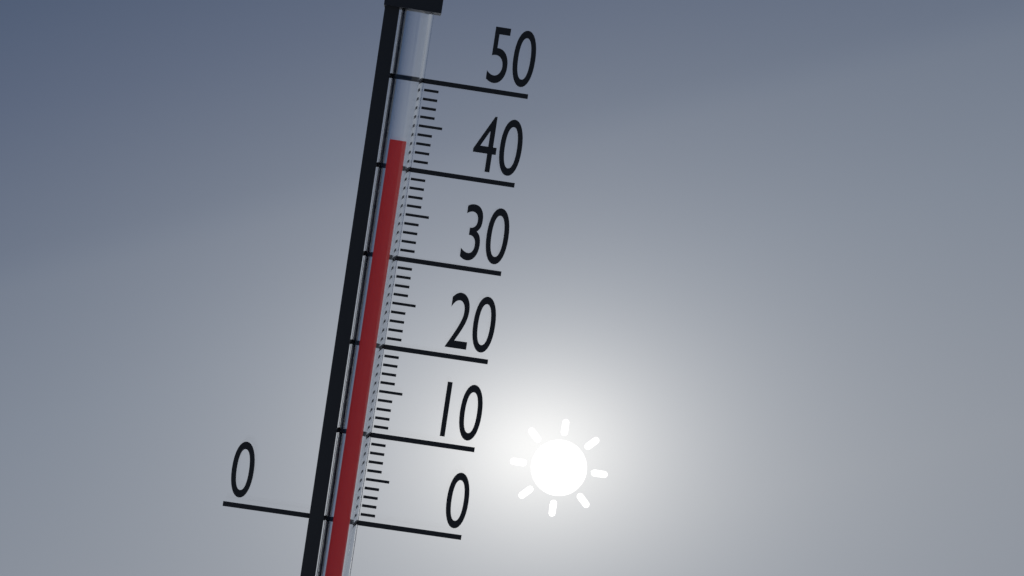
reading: 43 (no unit)
